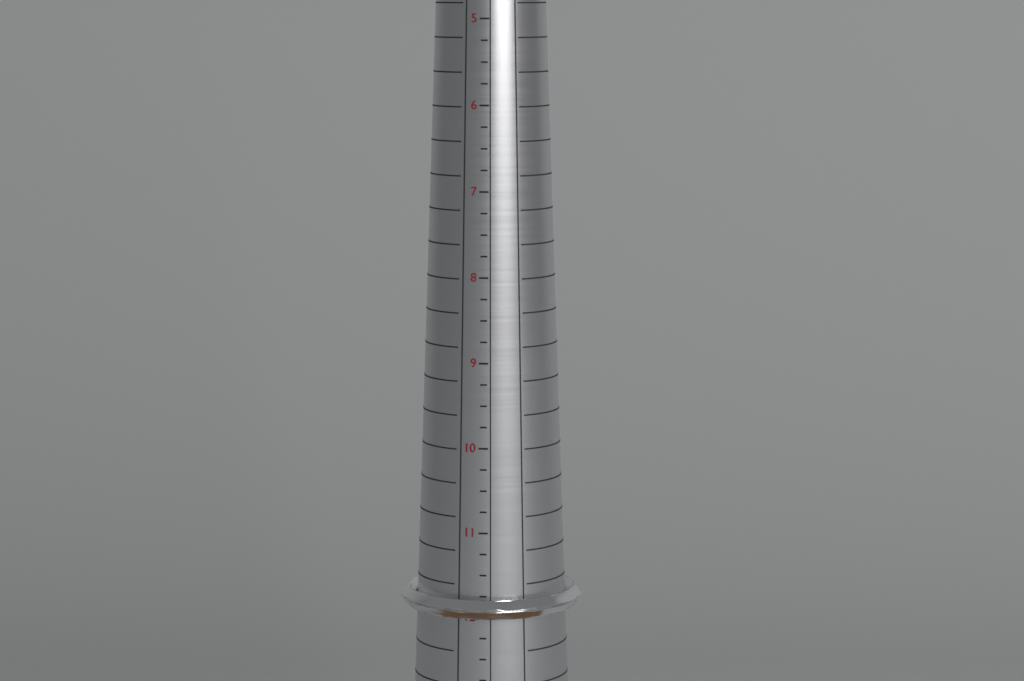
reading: 12.00 (no unit)
